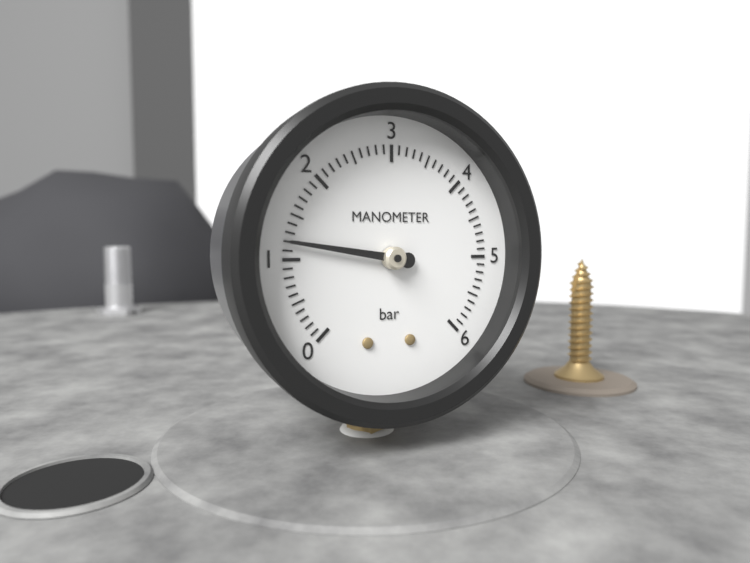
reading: 1.2 bar
